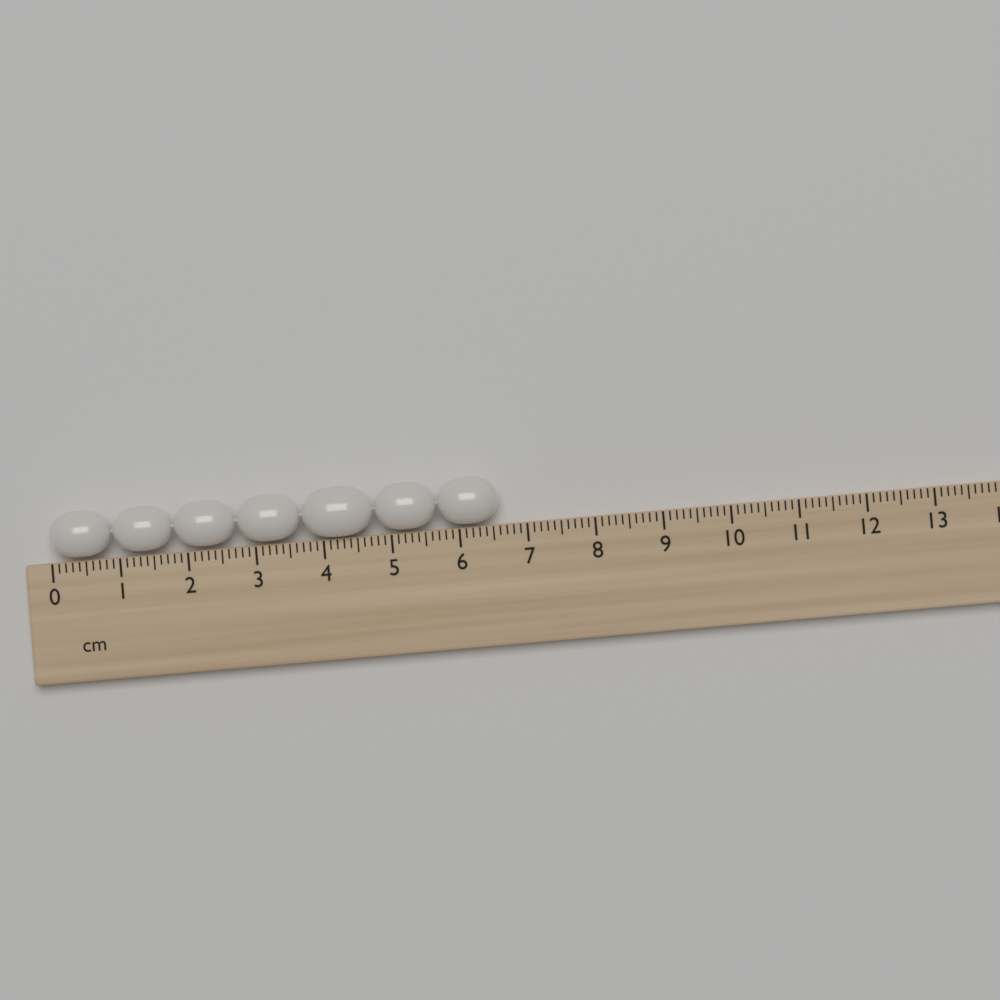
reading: 6.6 cm
